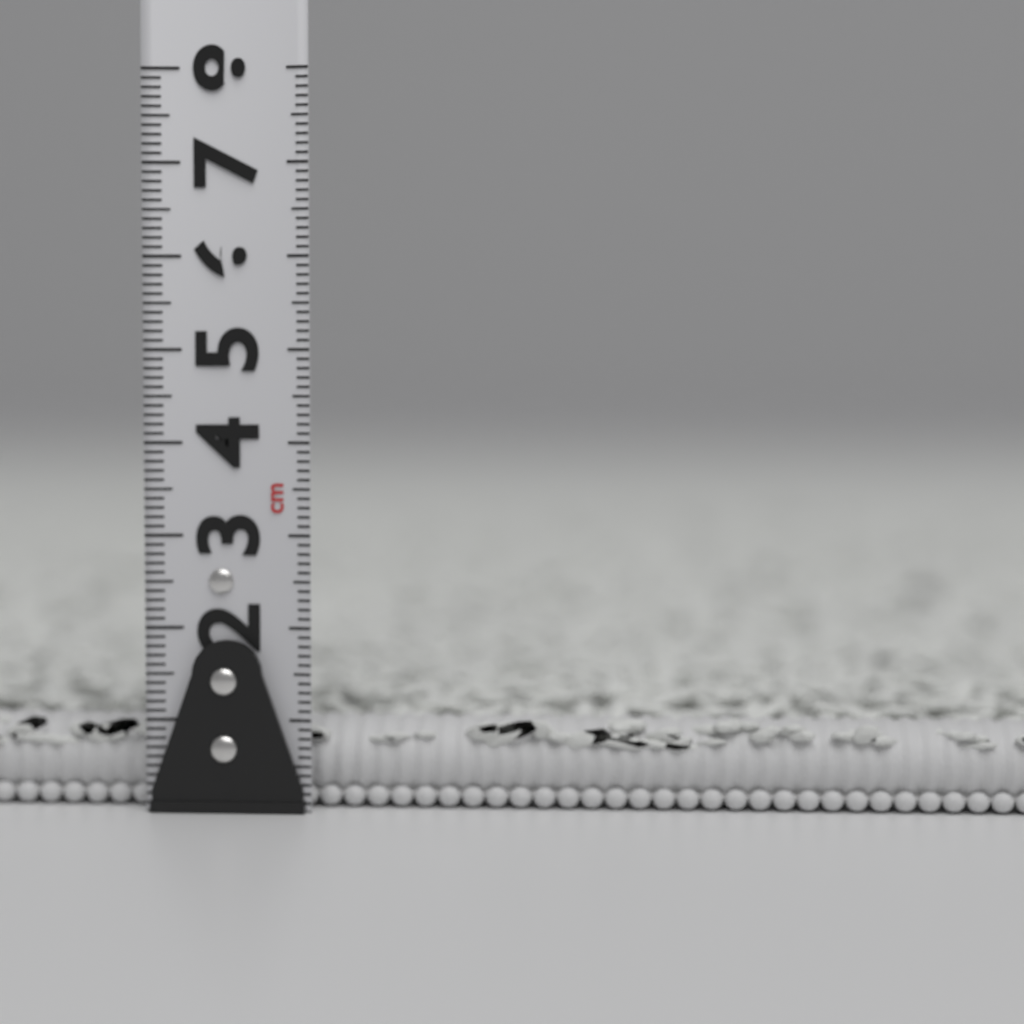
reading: 1.0 cm
